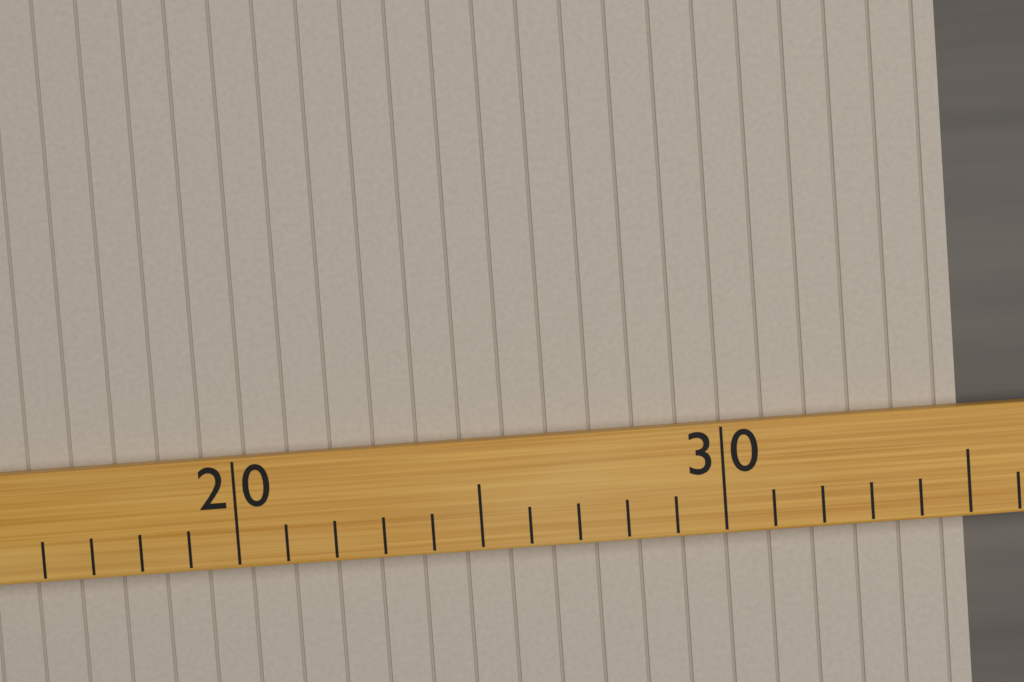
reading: 35 (no unit)
